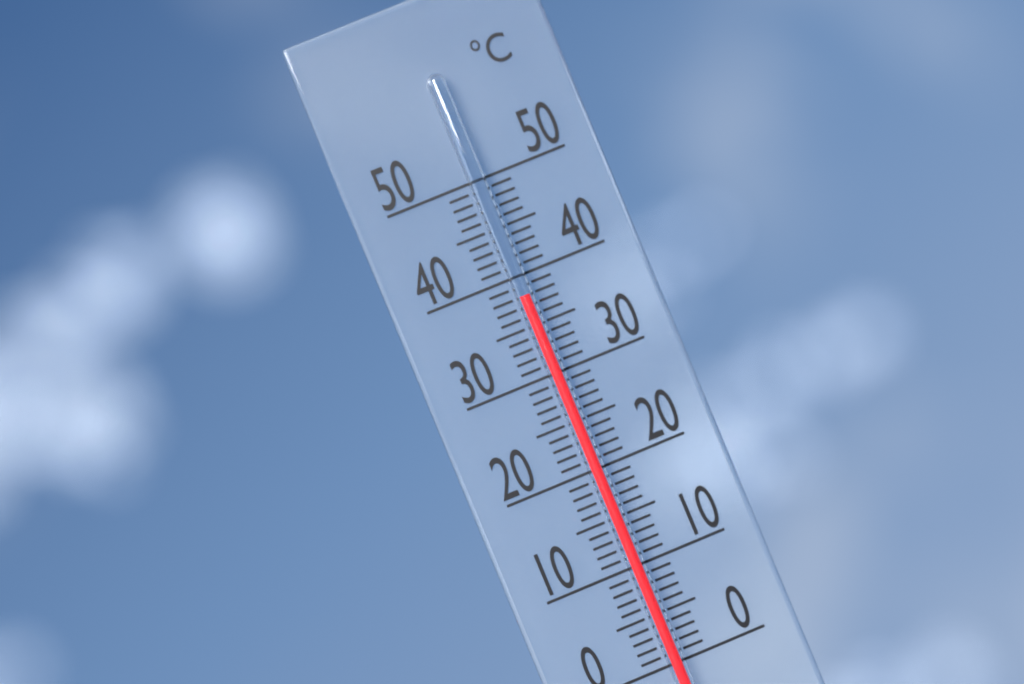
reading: 38 °C
